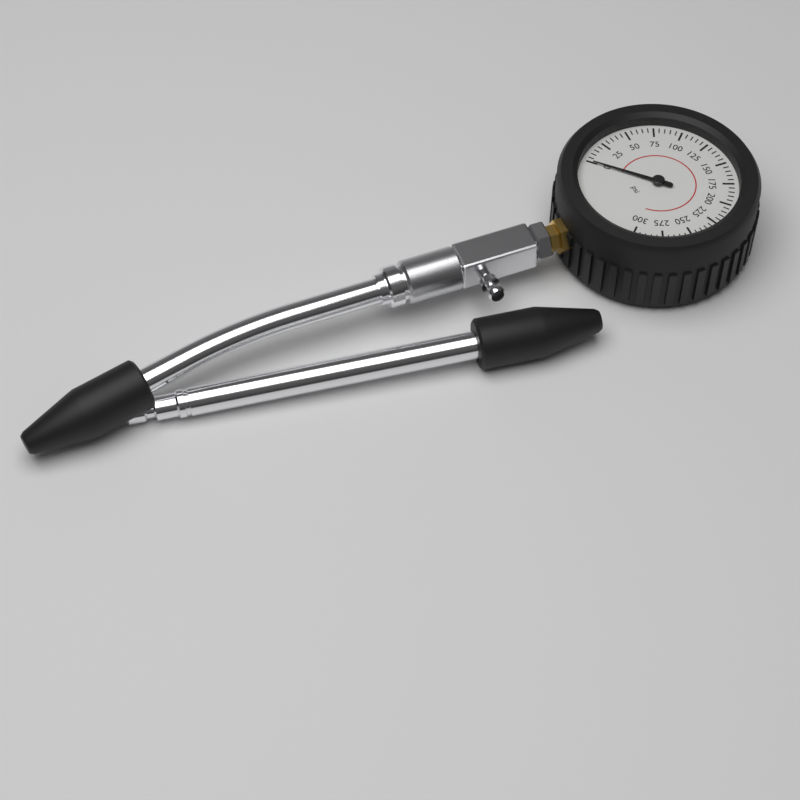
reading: 0 psi
